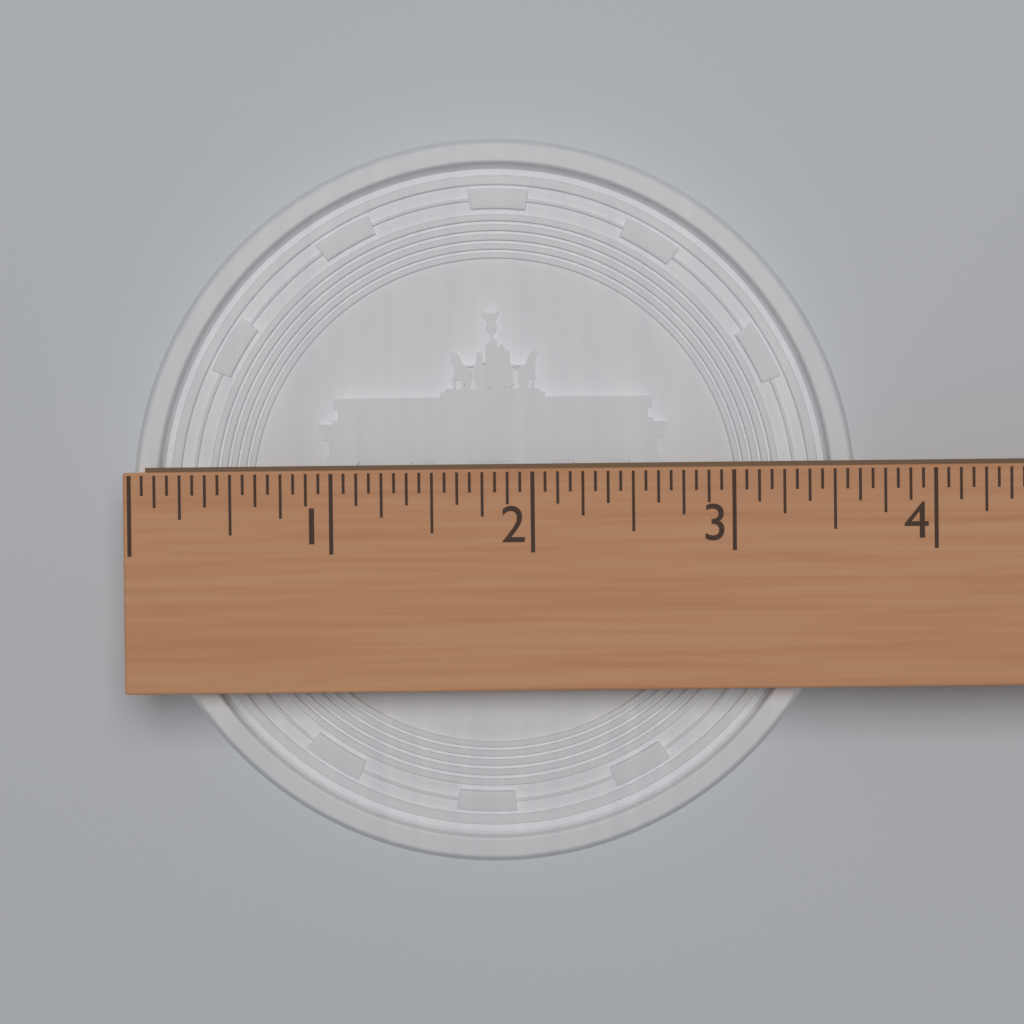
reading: 3.6250 (no unit)
